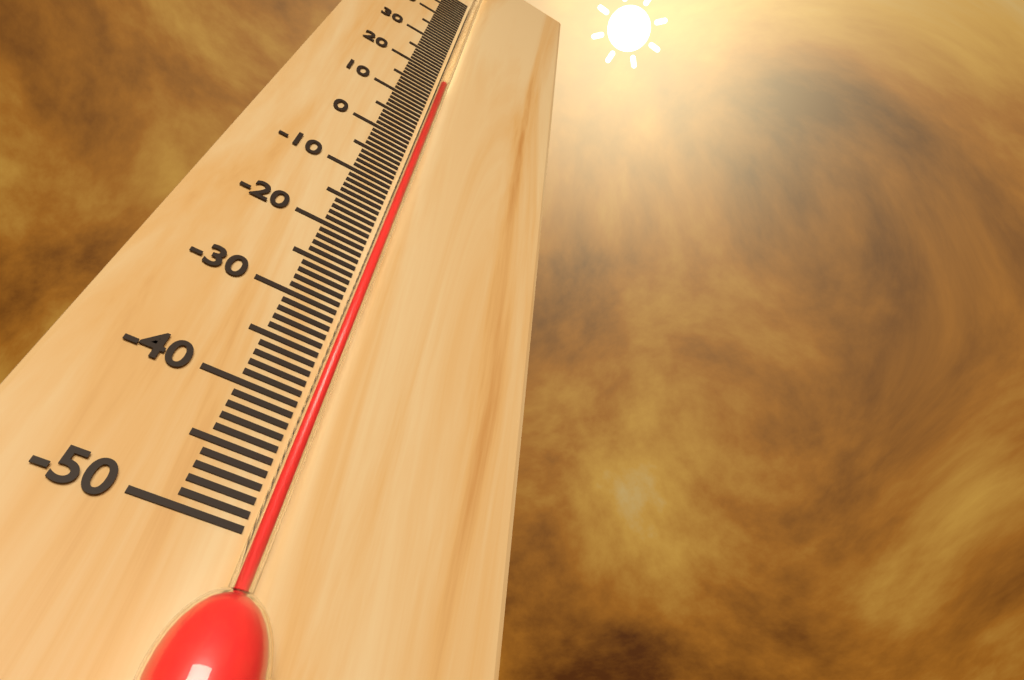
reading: 16 °C
